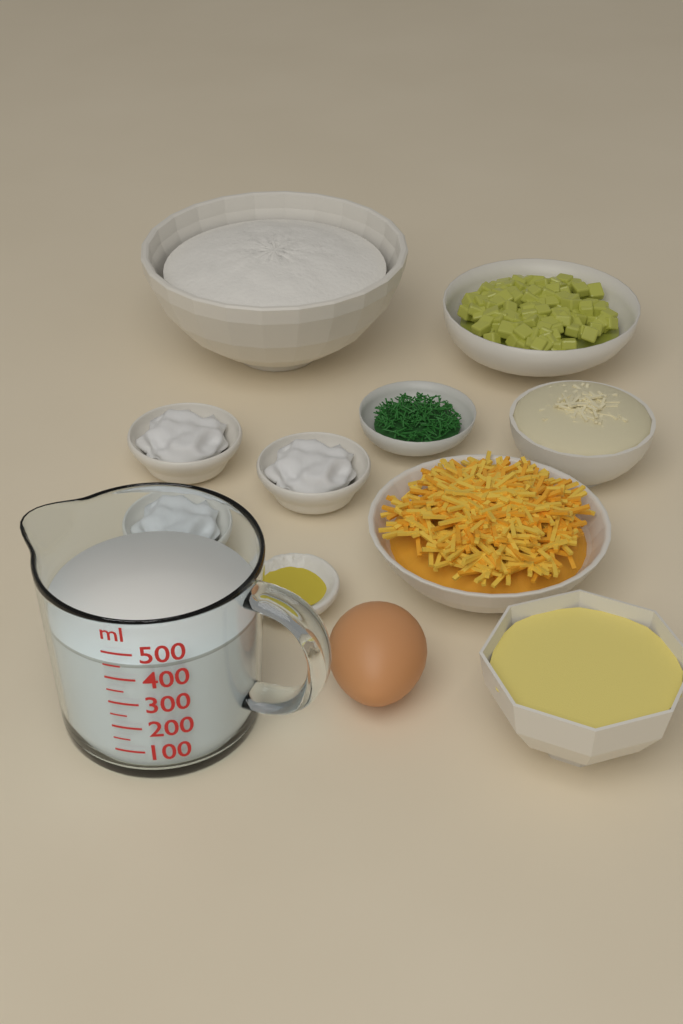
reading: 450 ml
